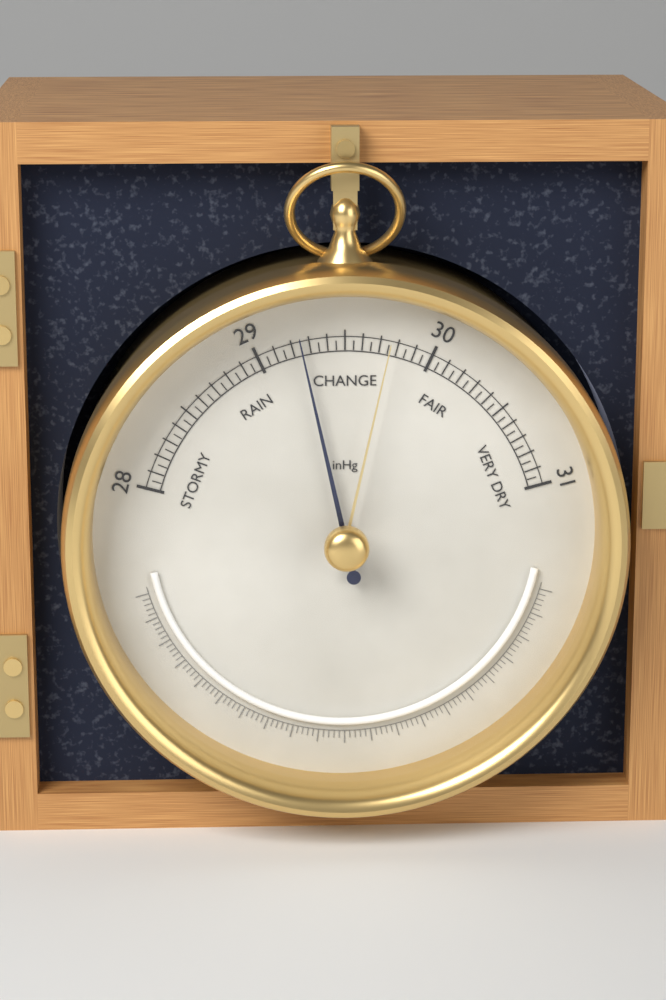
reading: 29.25 inHg
